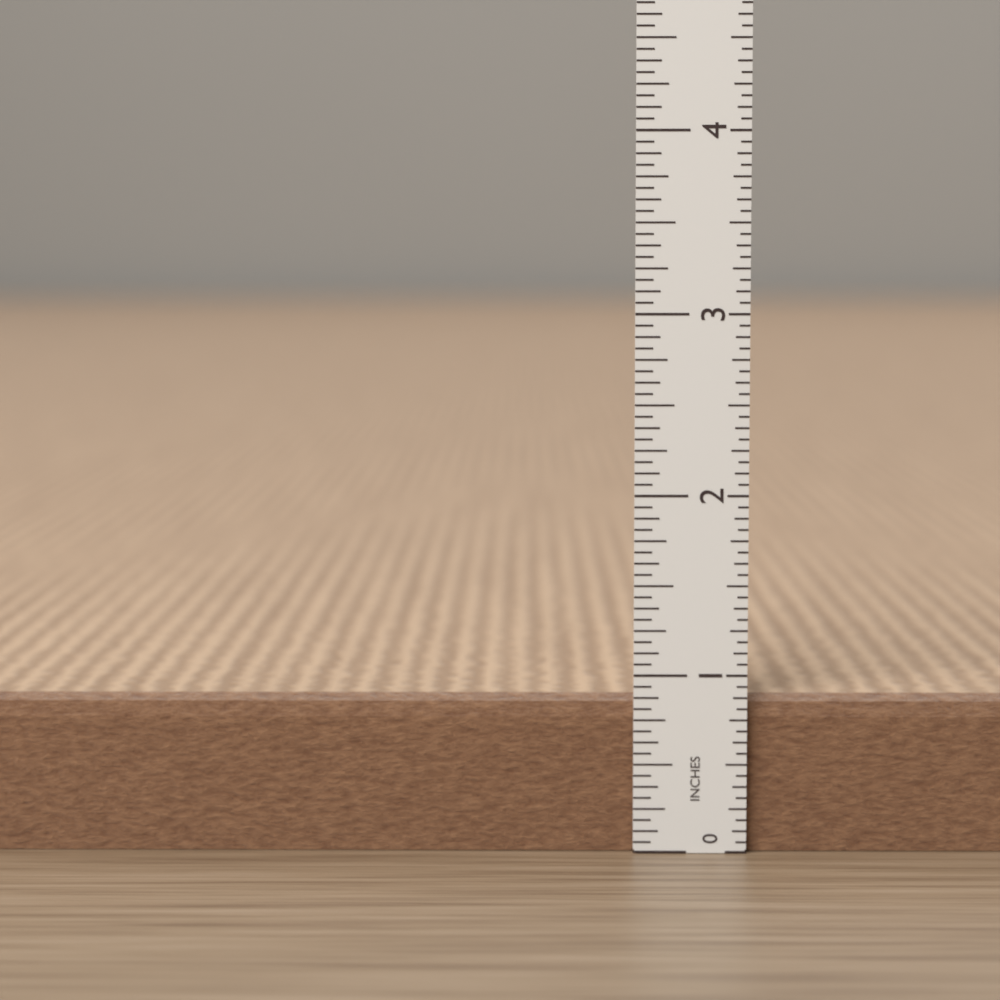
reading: 0.8750 in
